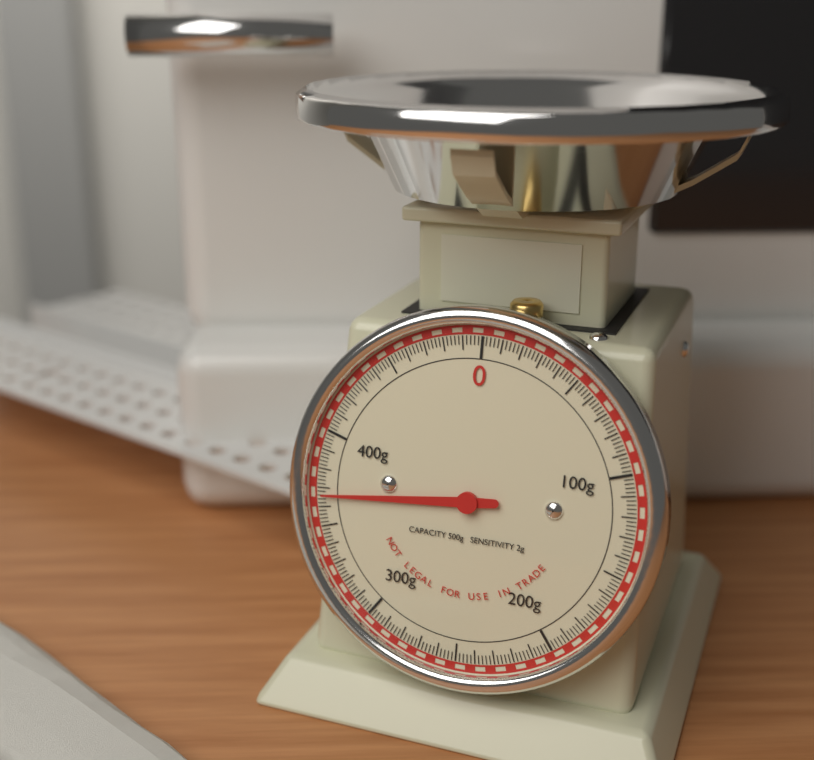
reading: 366 g
